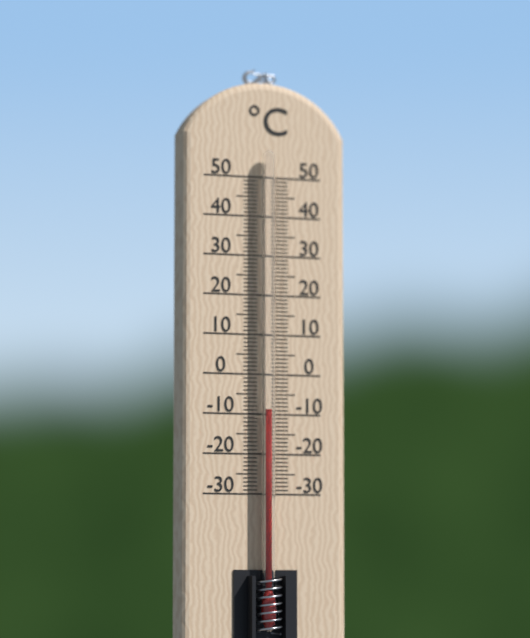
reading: -9 °C
